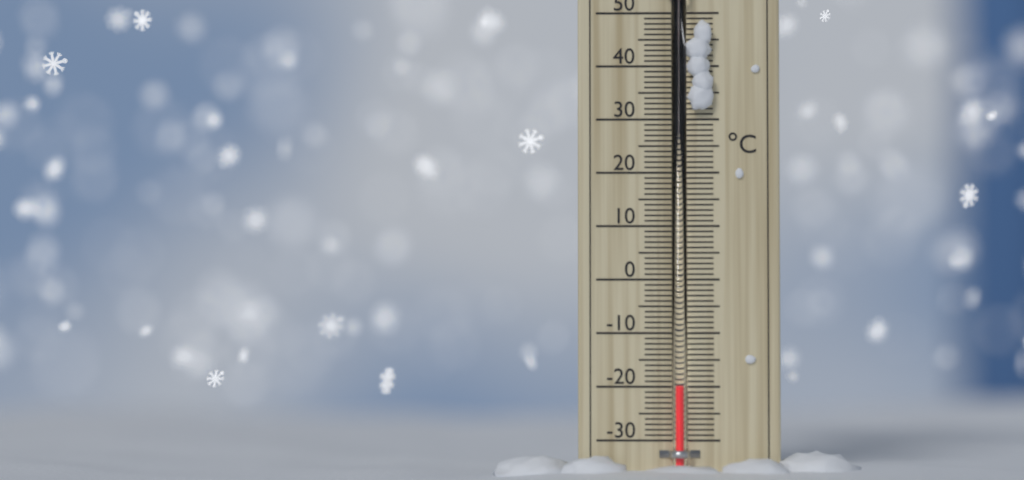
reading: -20 °C
